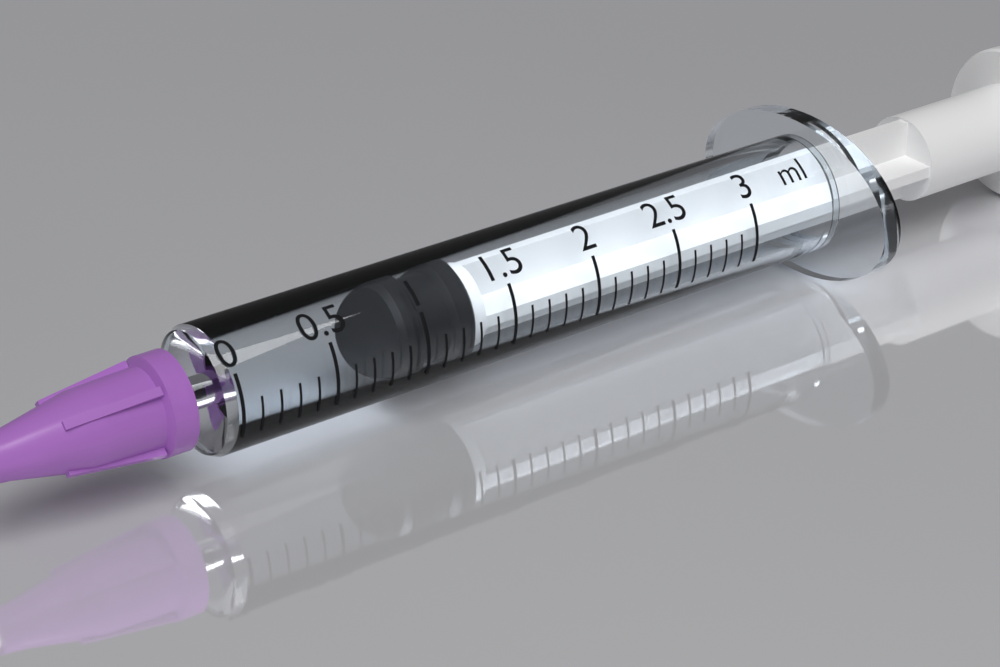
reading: 0.9 ml
